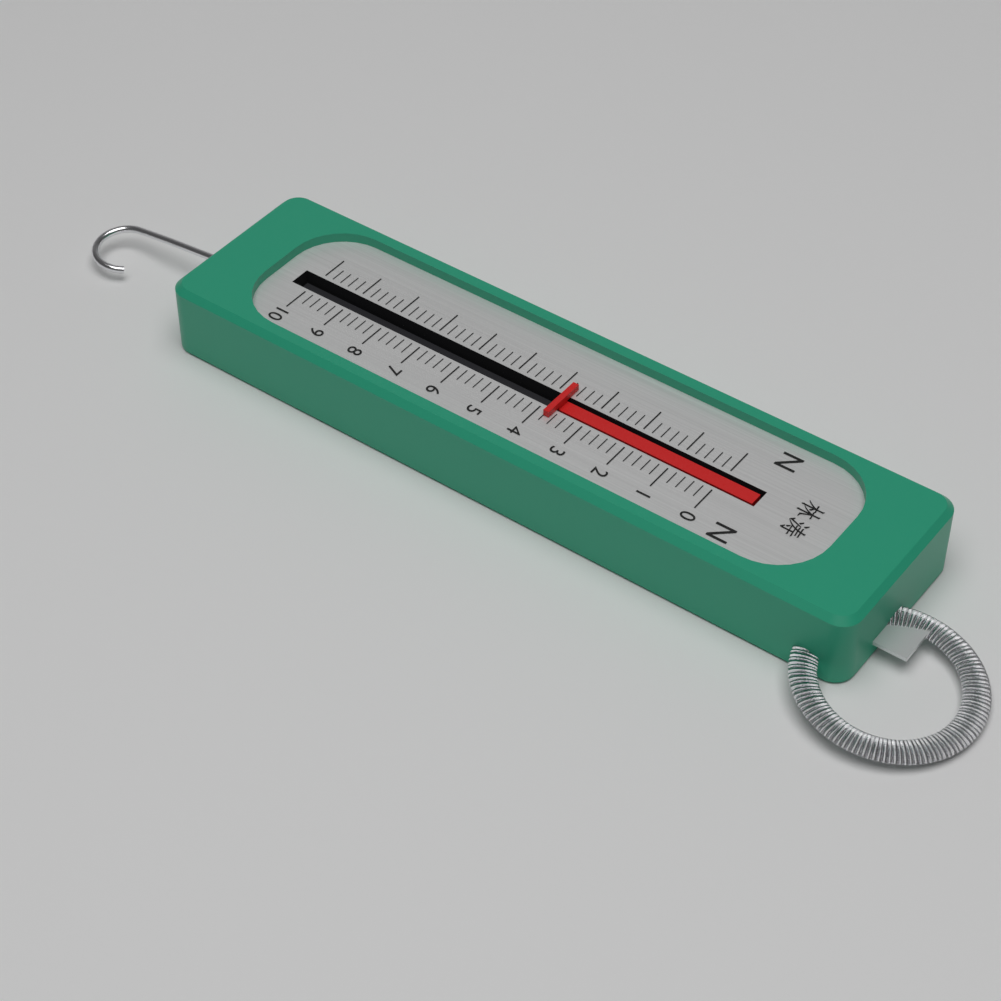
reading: 3.8 N
